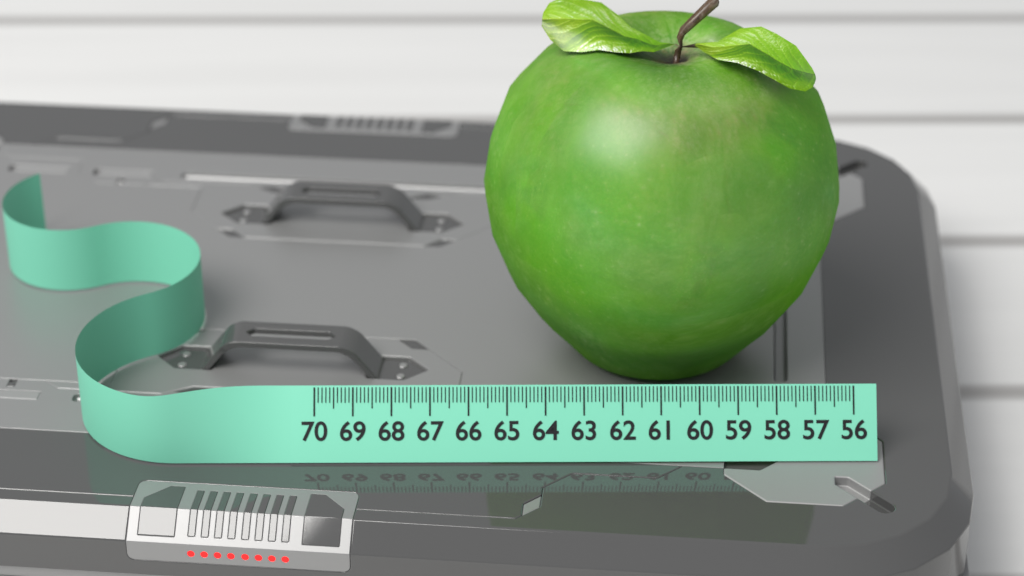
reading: 65.6 (no unit)
